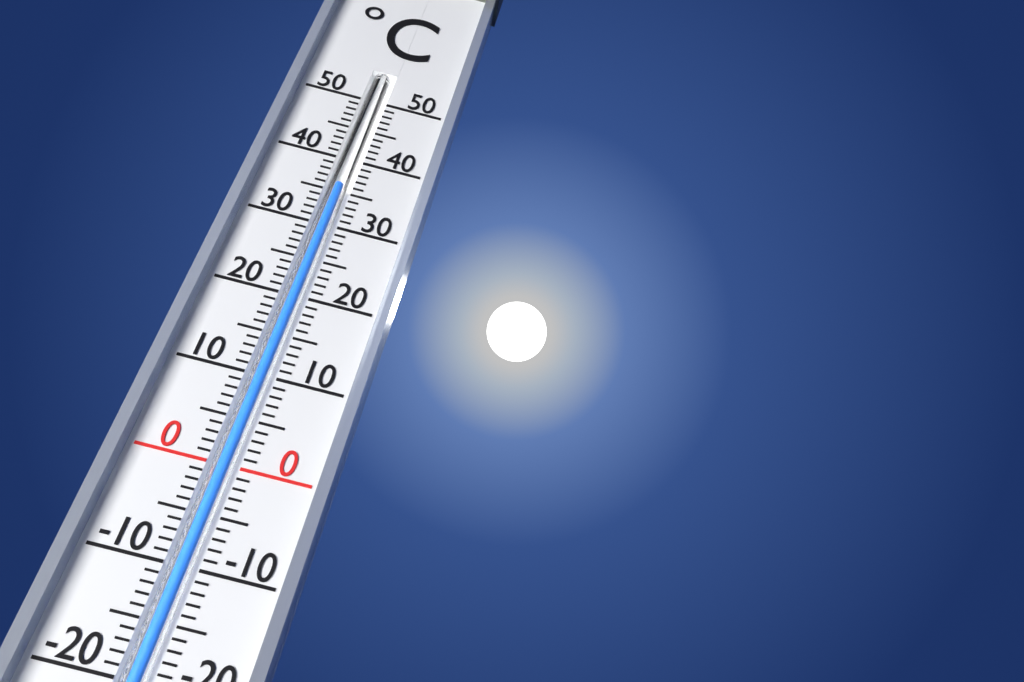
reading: 36 °C
